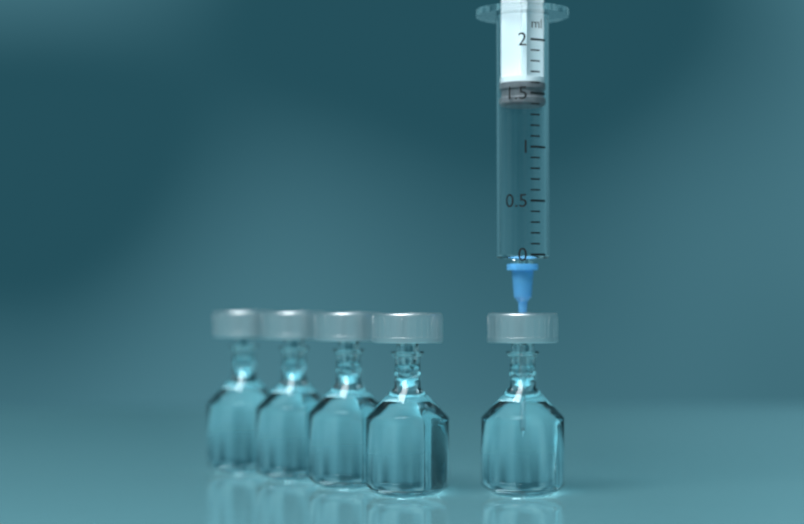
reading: 1.4 ml
